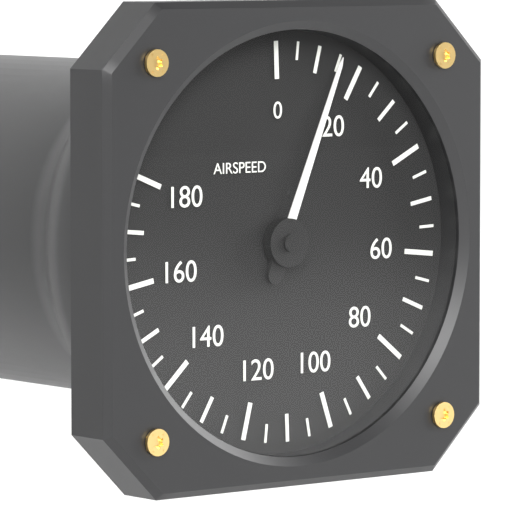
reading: 15 (no unit)
